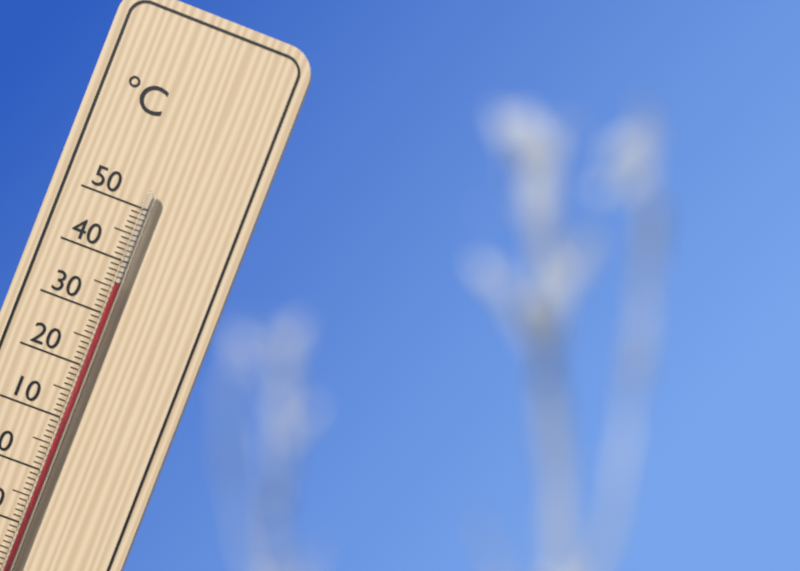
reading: 36 °C
